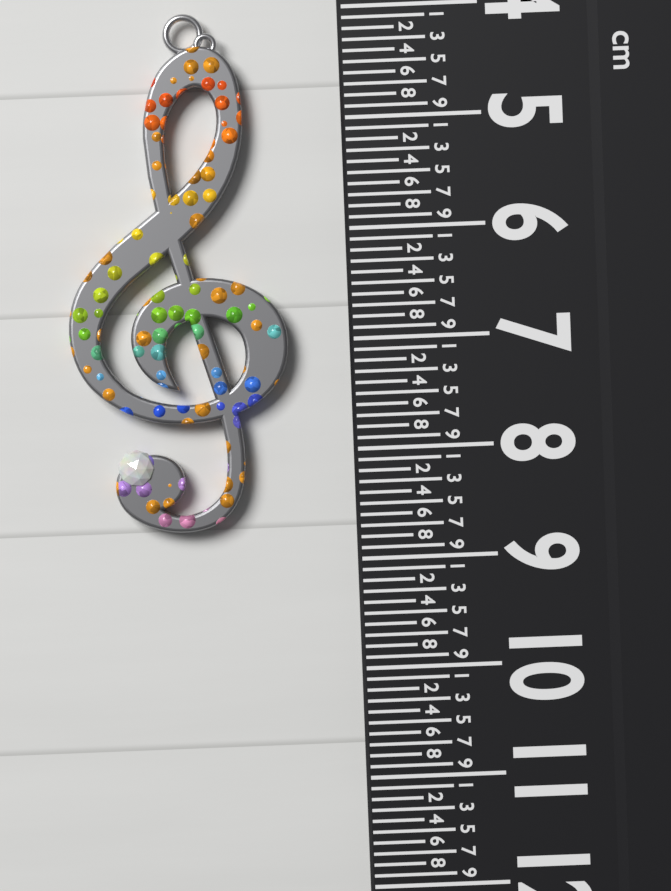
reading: 8.7 cm
